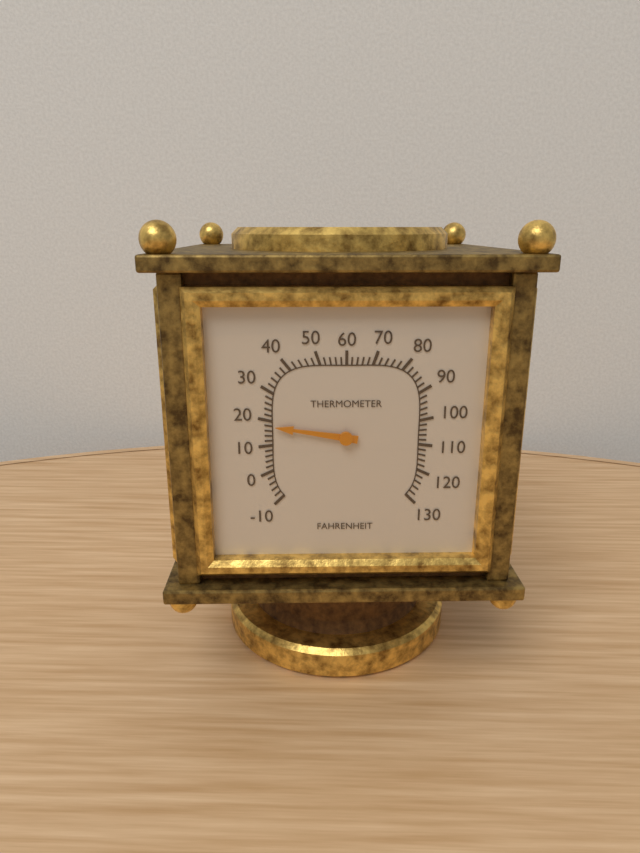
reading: 18 °F
